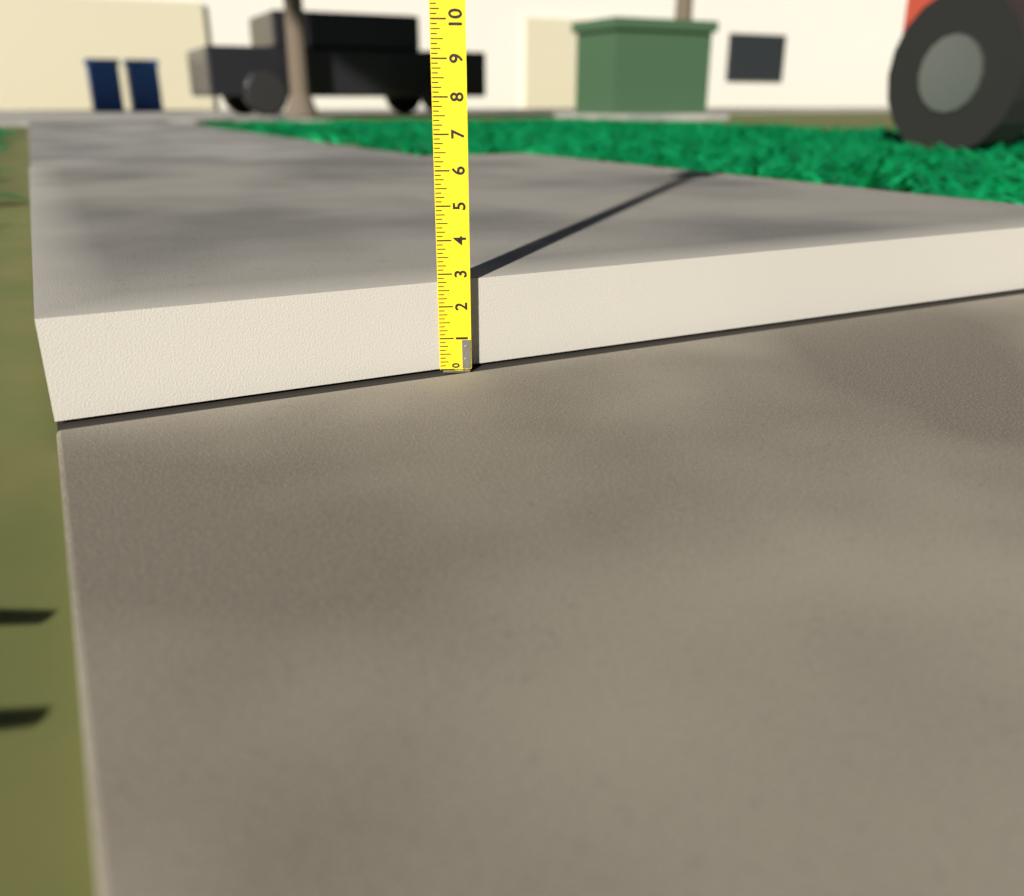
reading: 2.750 (no unit)
